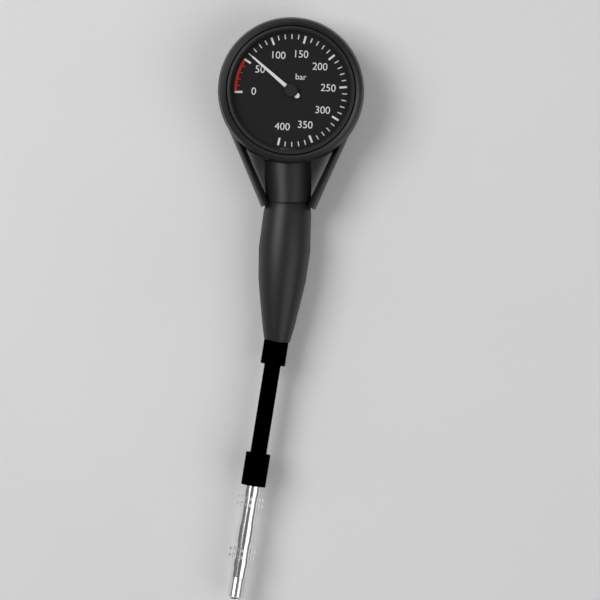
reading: 60 bar
